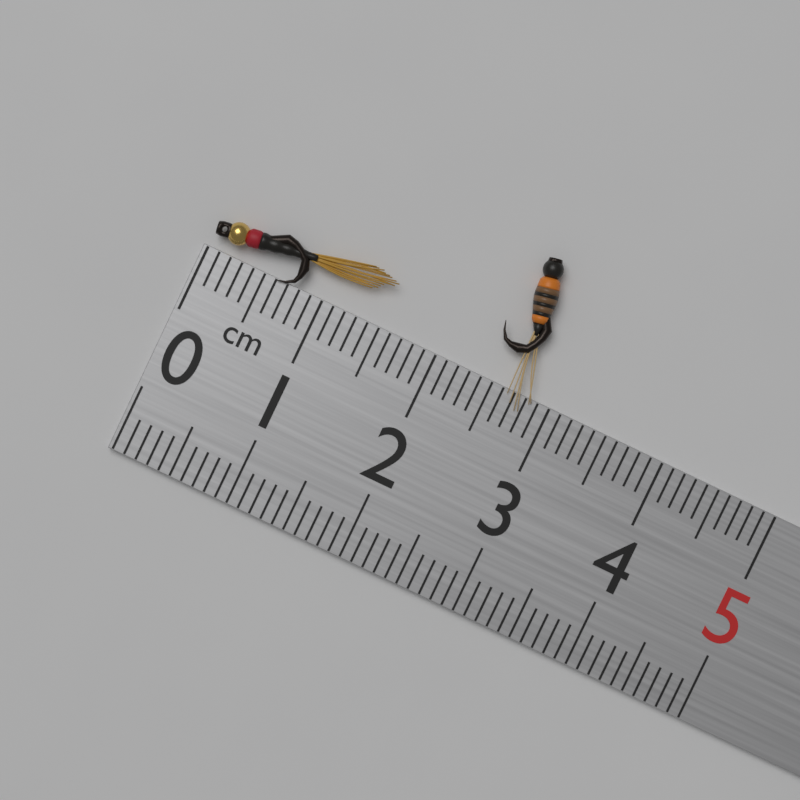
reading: 1.5 cm
